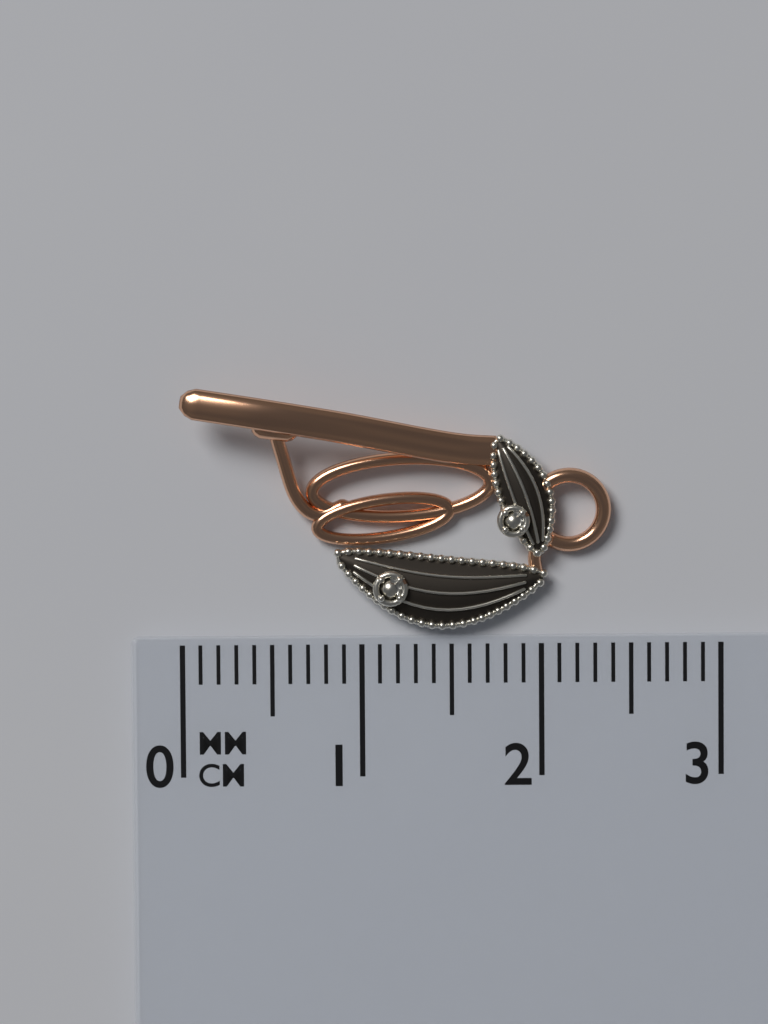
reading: 2.4 cm
